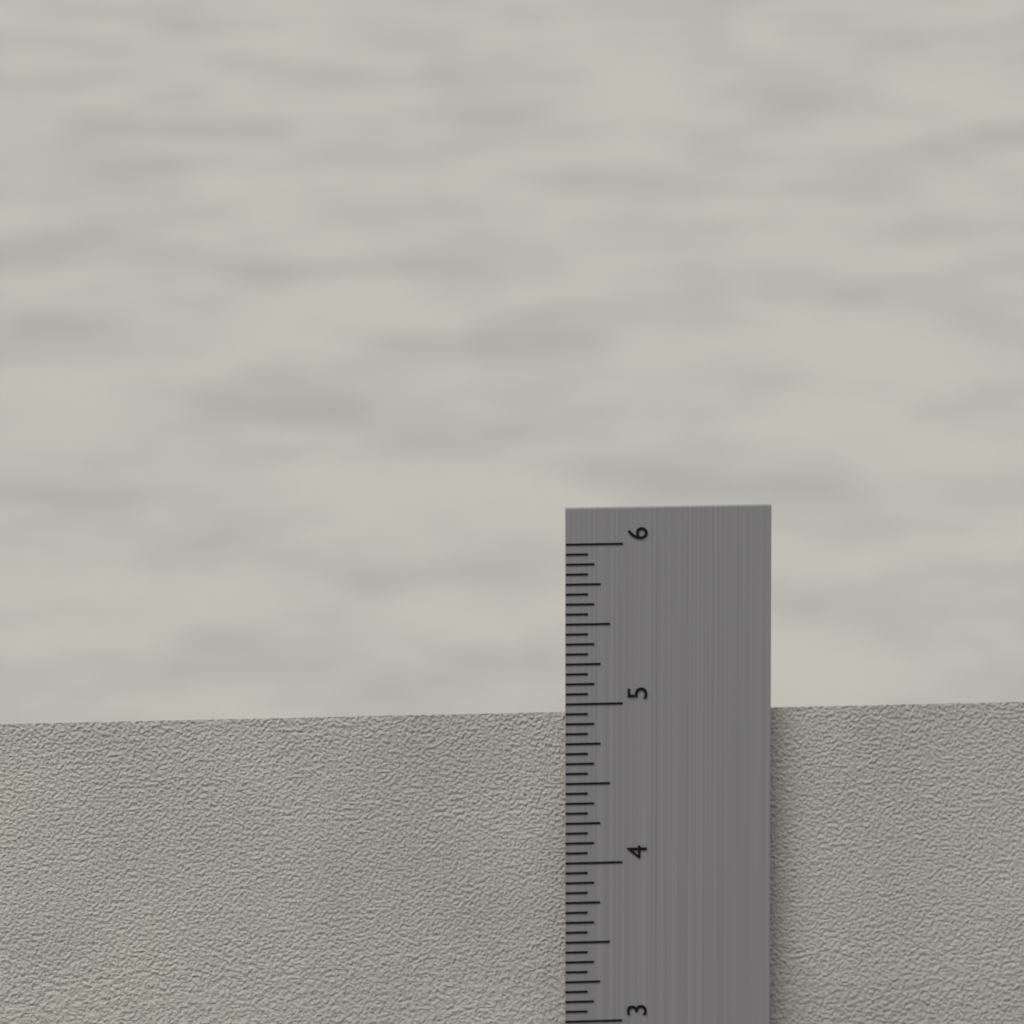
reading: 4.8750 in
